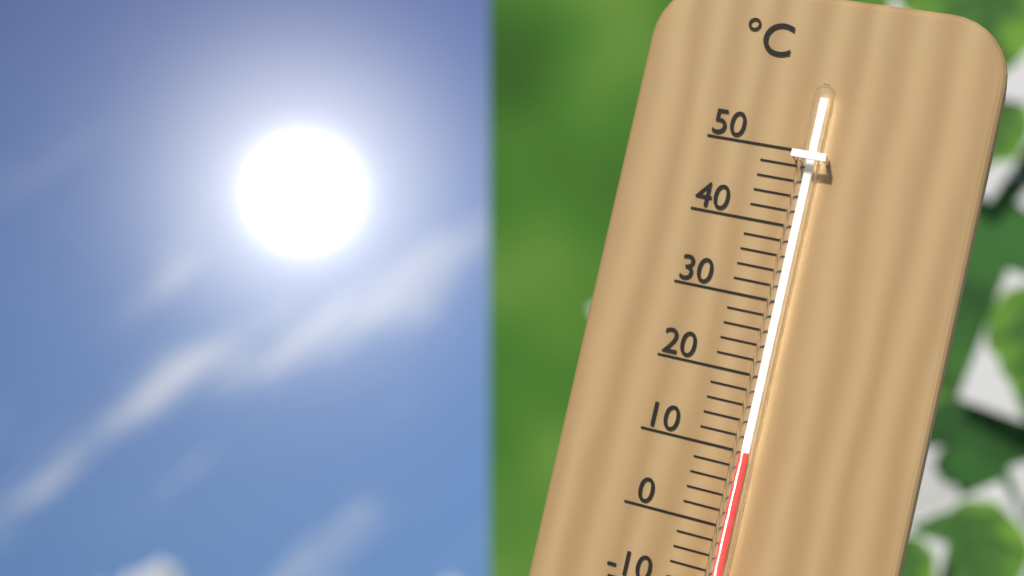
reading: 10 °C
